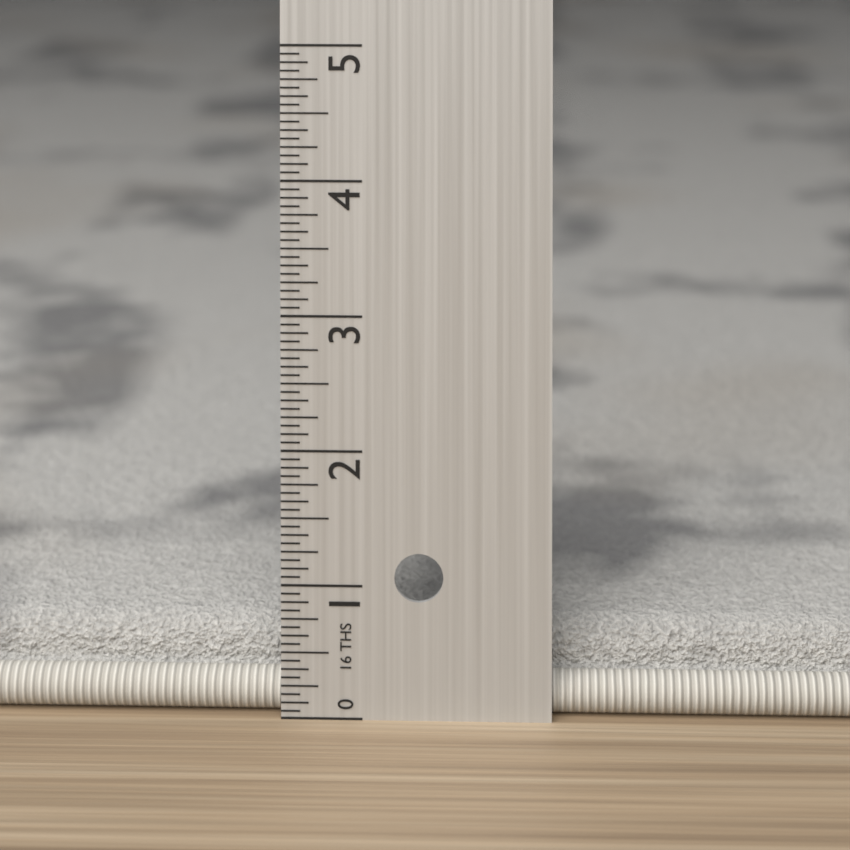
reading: 0.6250 in
